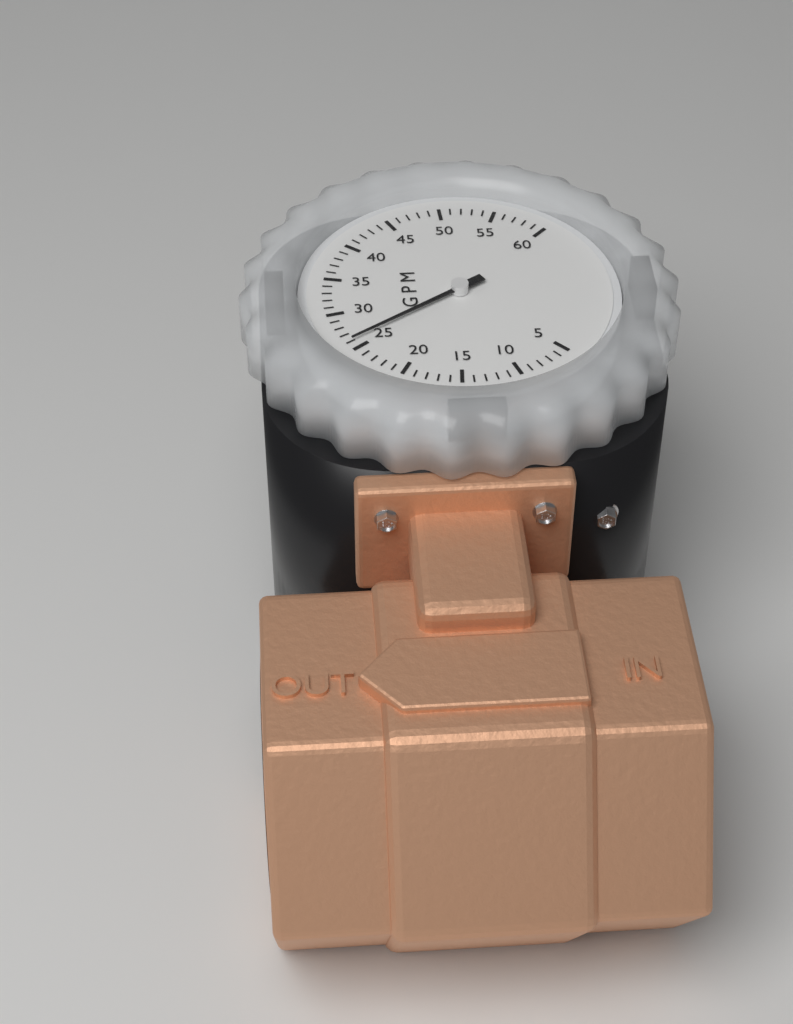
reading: 26 GPM
